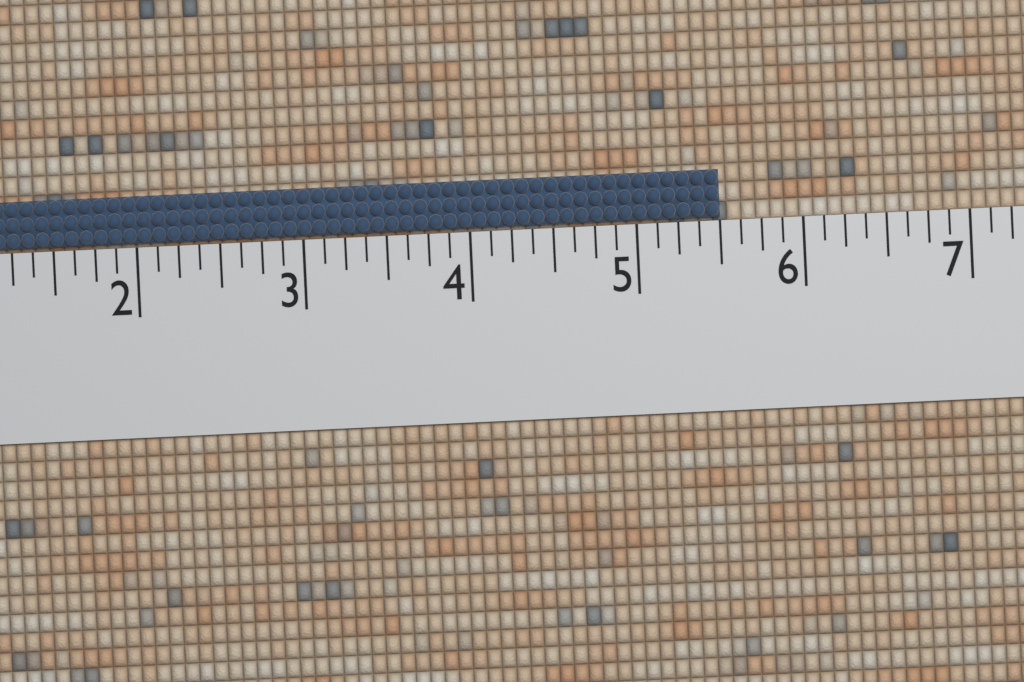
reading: 5.500 (no unit)
